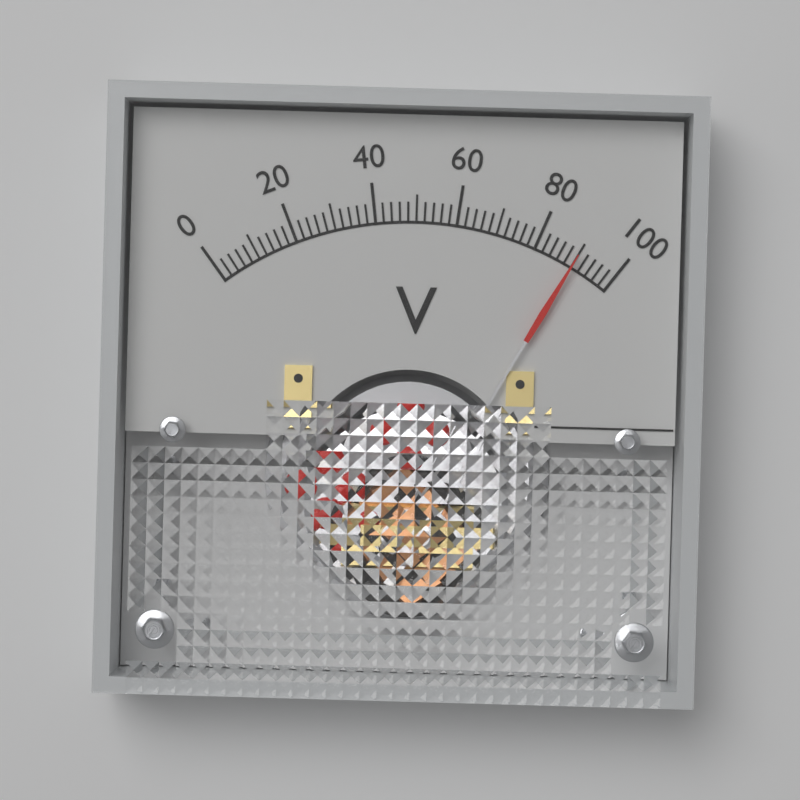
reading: 90 V
